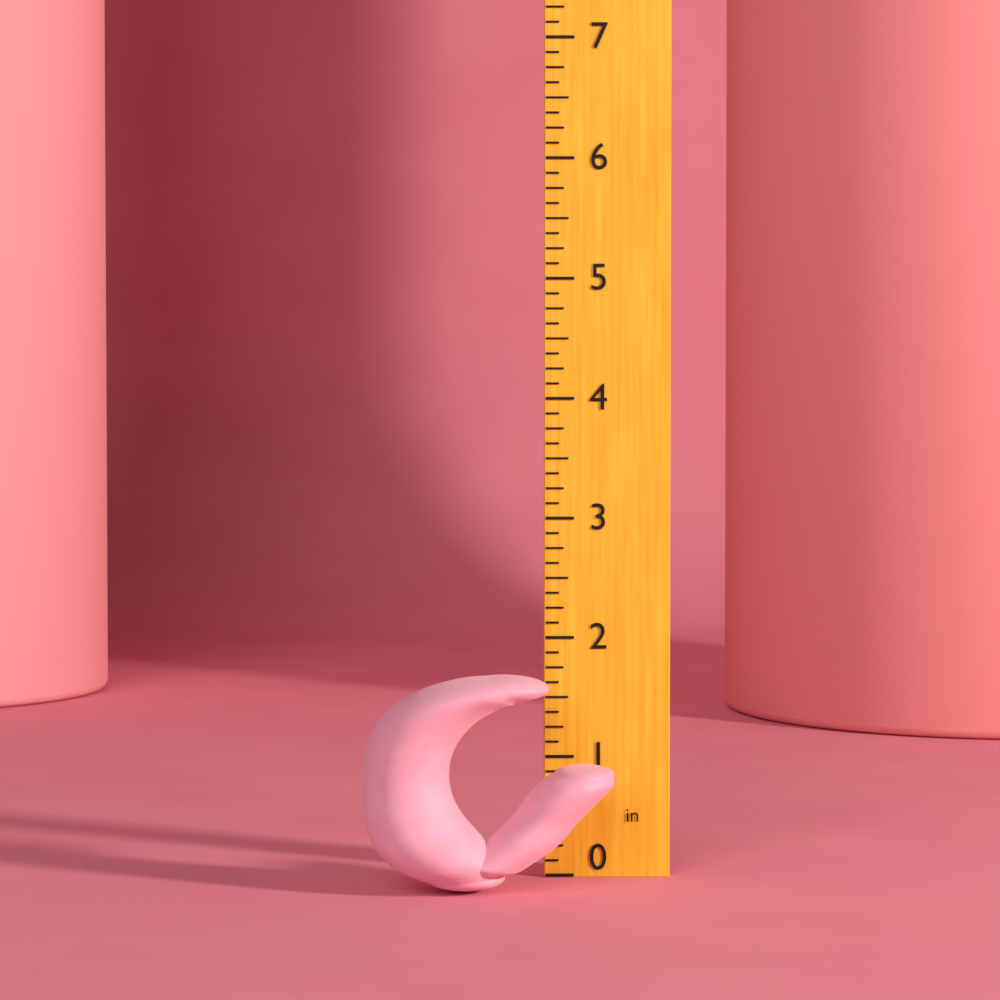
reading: 1.750 in
